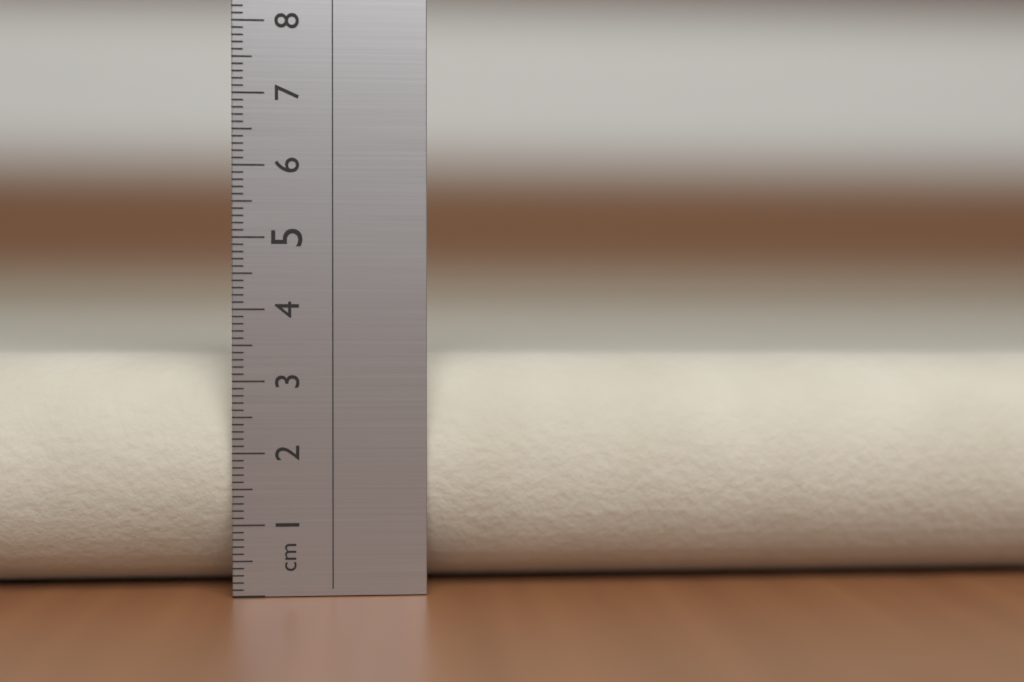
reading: 3.4 cm
